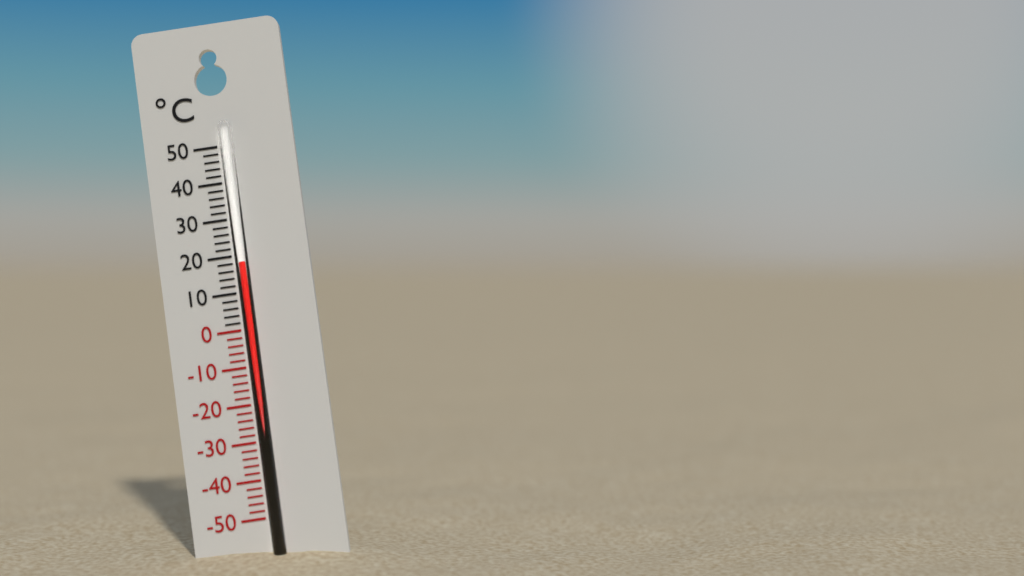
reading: 18 °C
